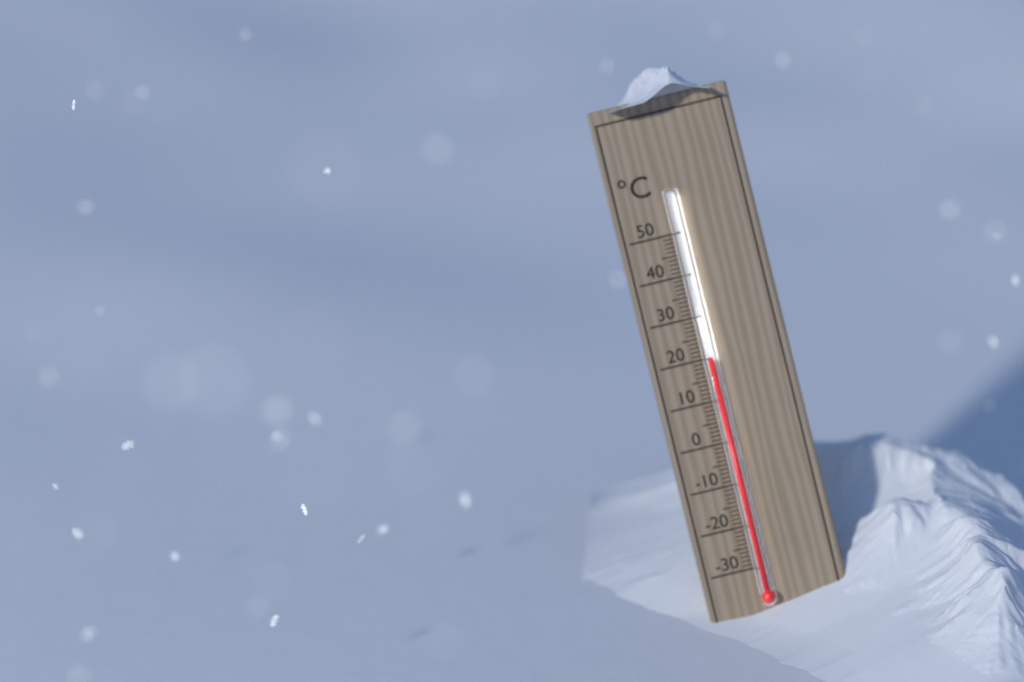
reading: 20 °C
